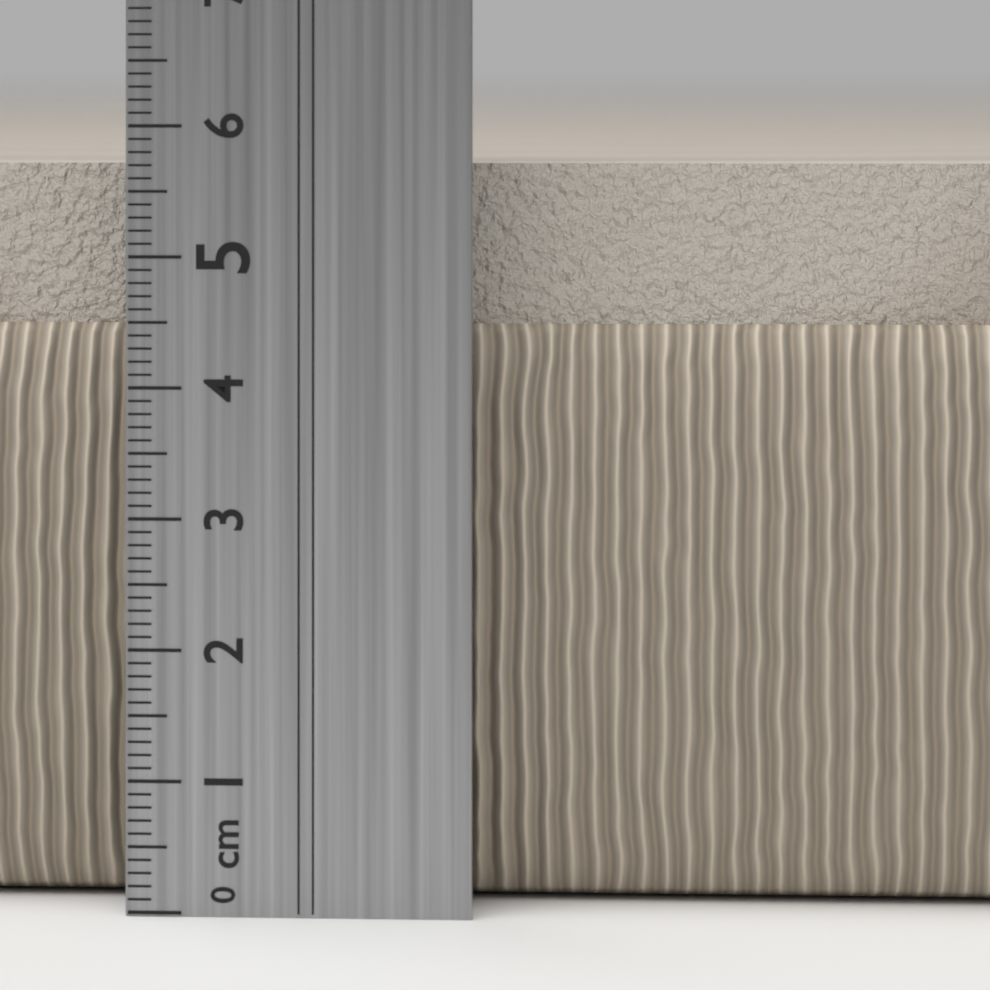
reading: 5.7 cm
